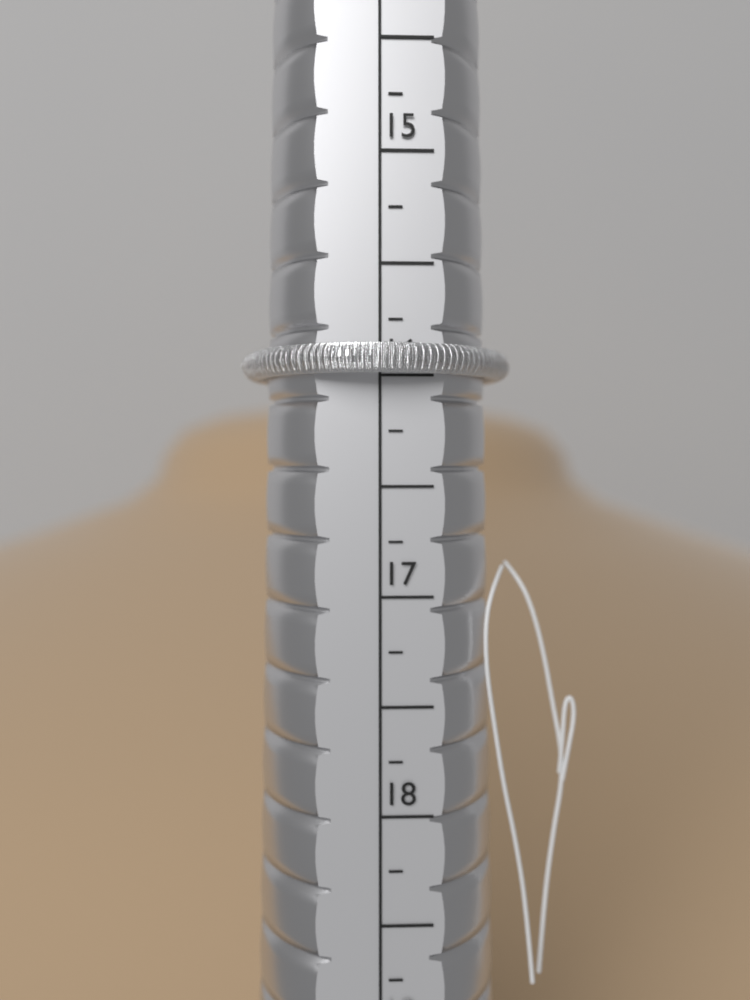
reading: 16.00 (no unit)
